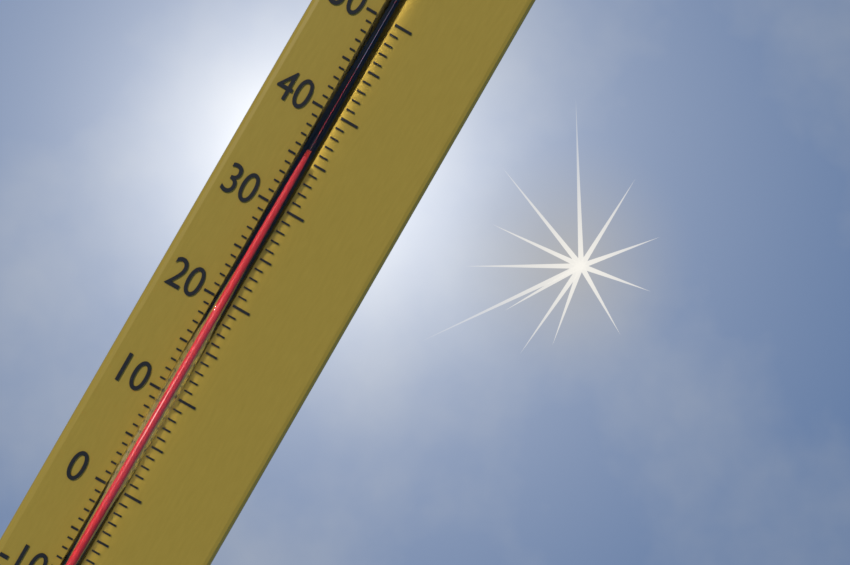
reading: 35 °C
